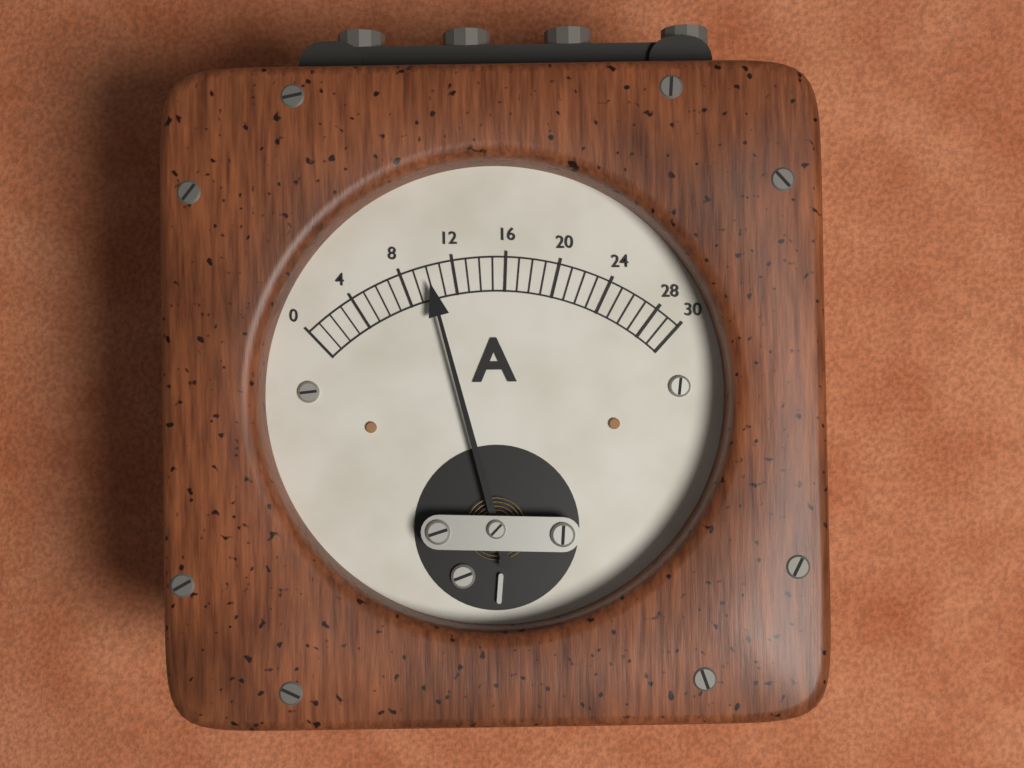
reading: 10 A
